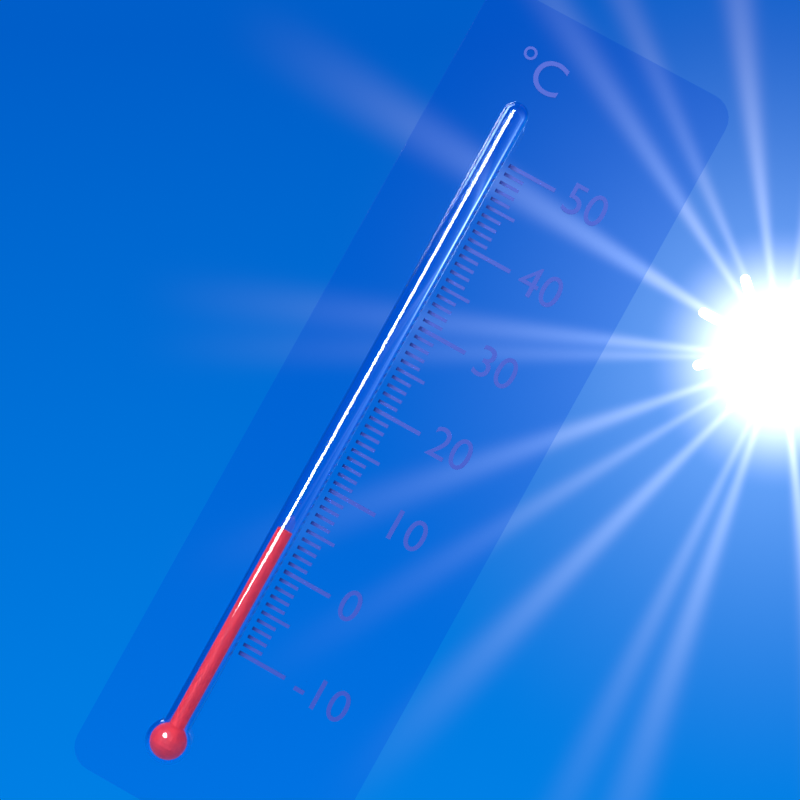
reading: 4 °C
